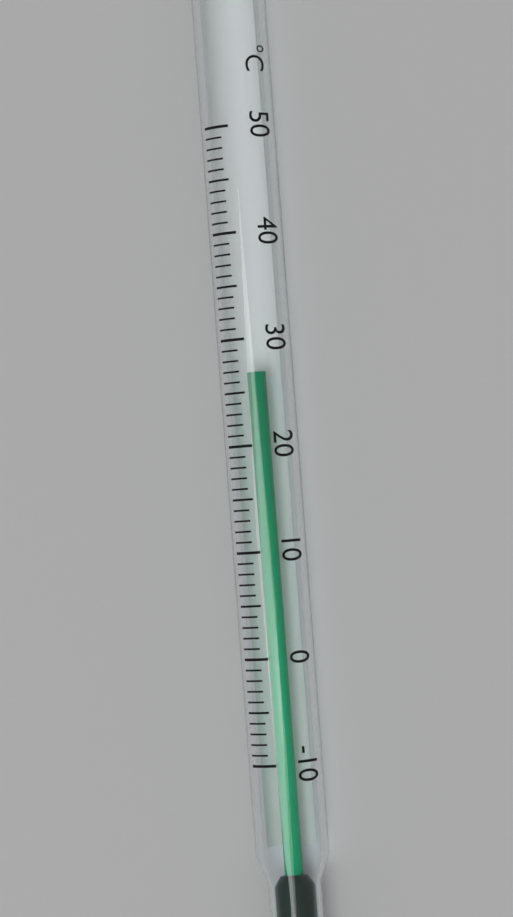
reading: 27 °C
